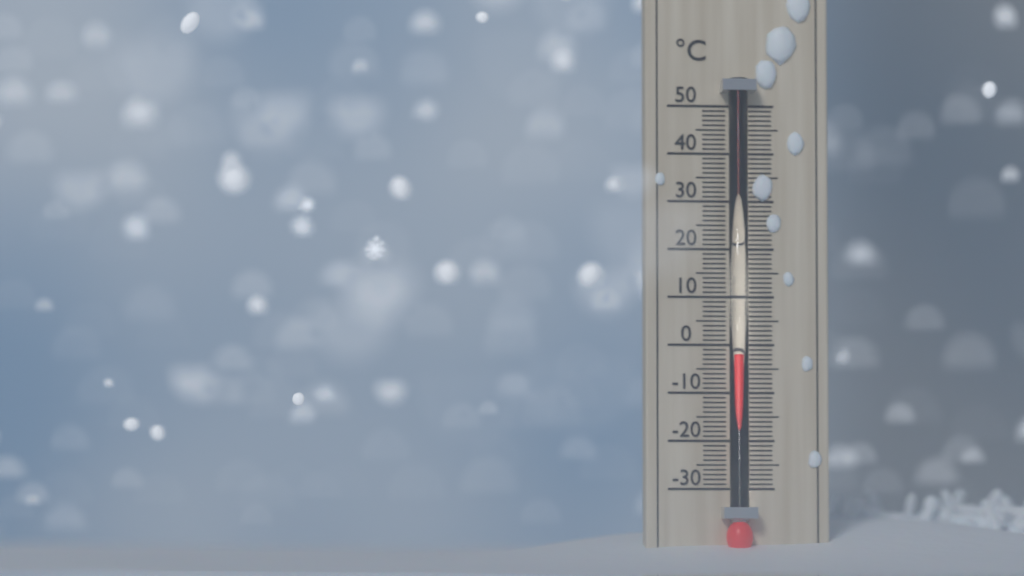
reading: -2 °C
